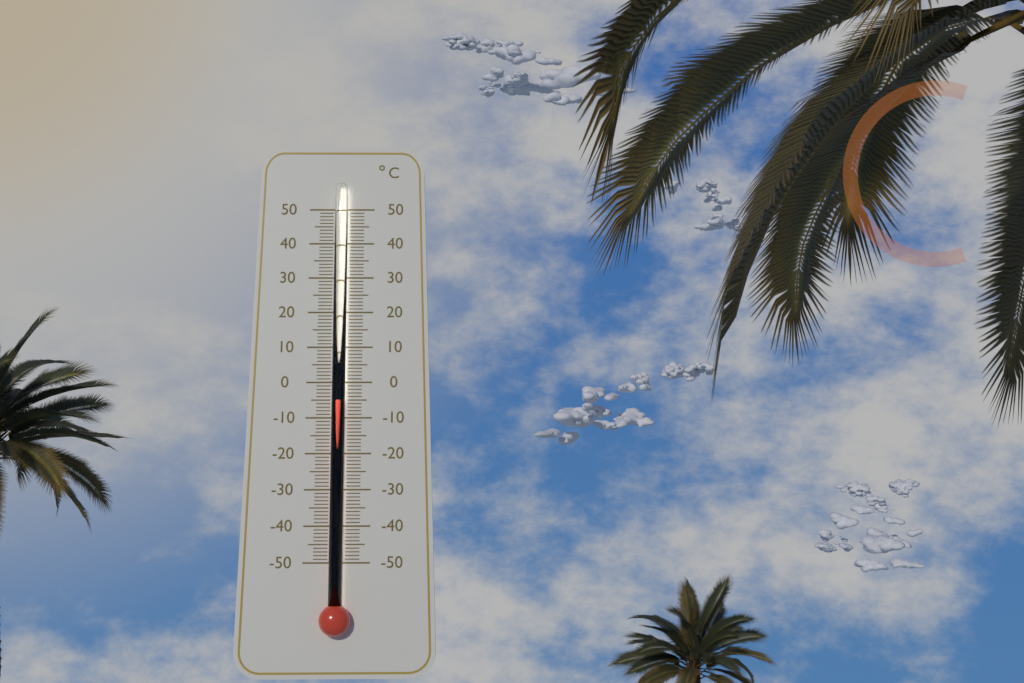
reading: -5 °C
